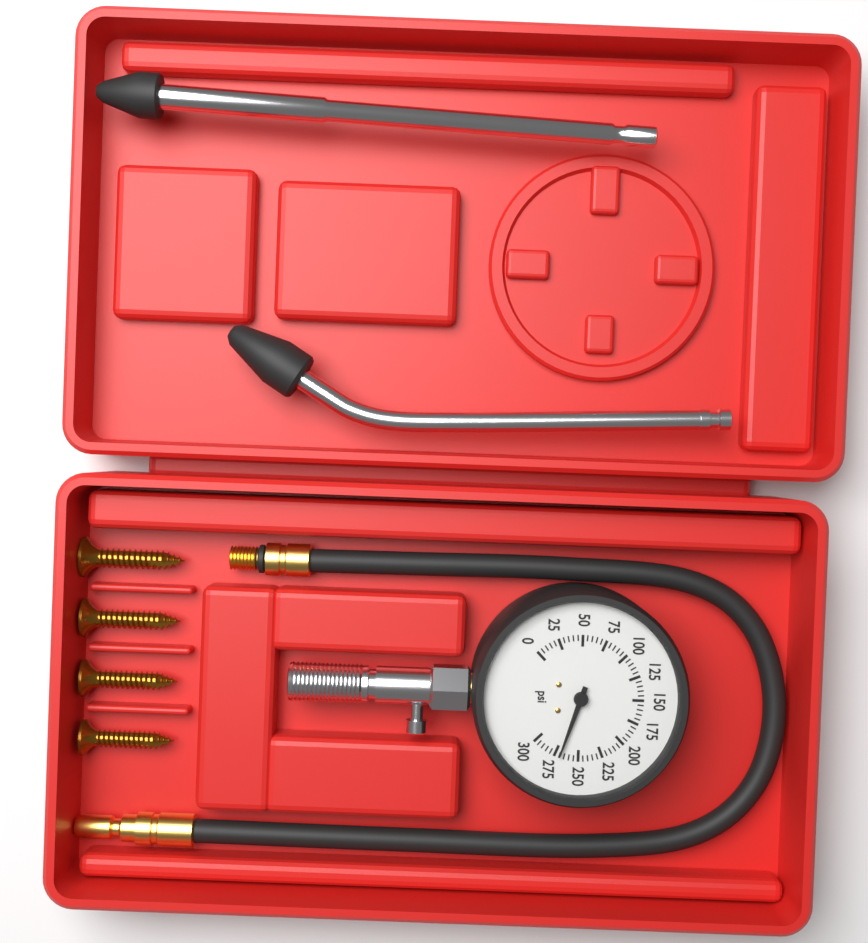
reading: 270 psi
